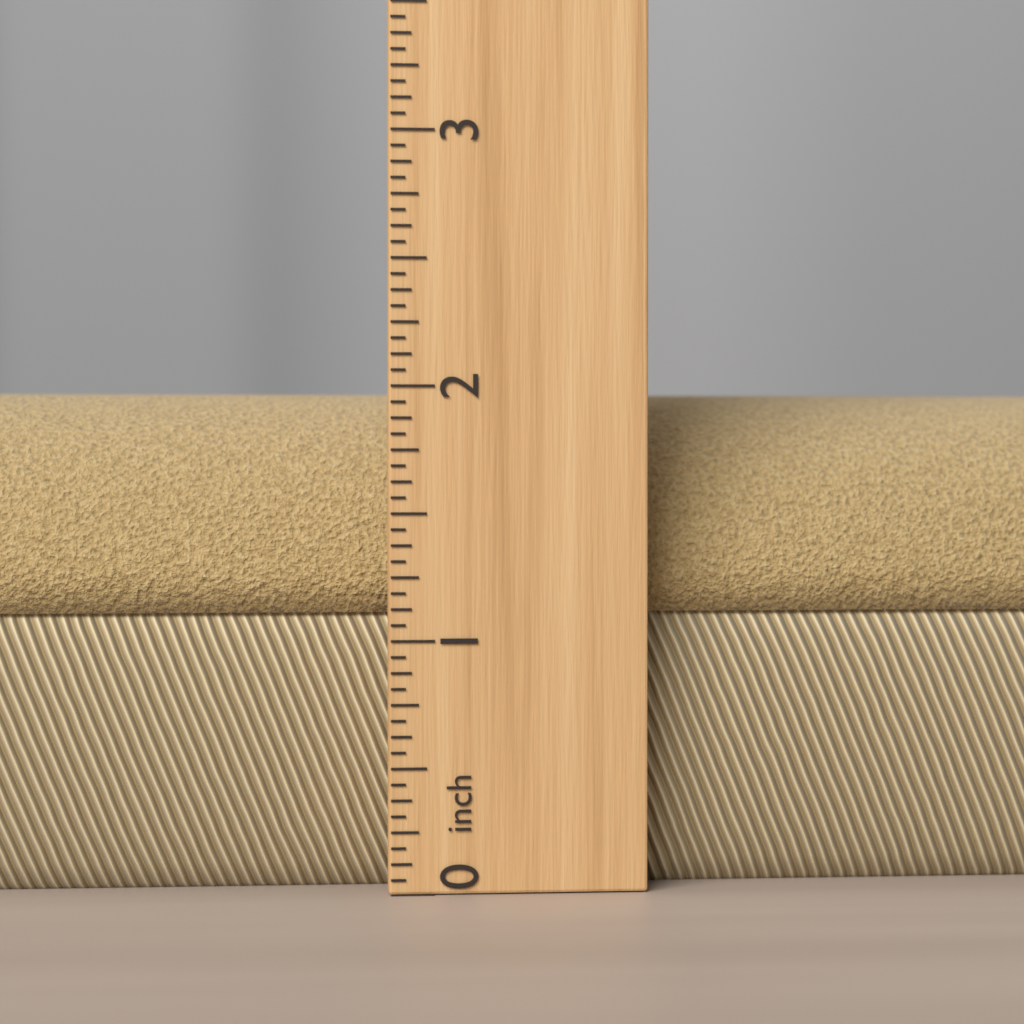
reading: 2.0000 inch
